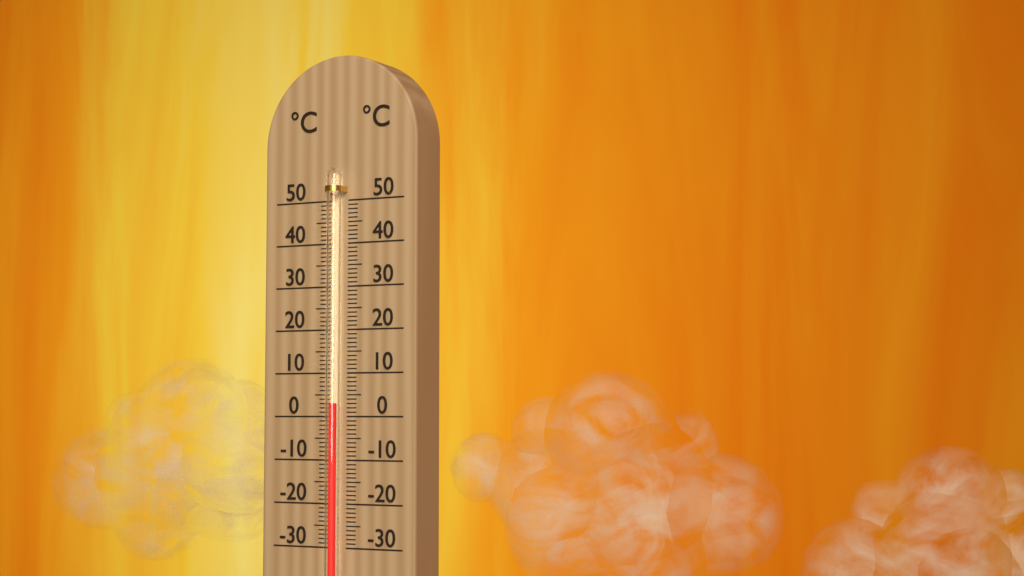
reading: 3 °C
